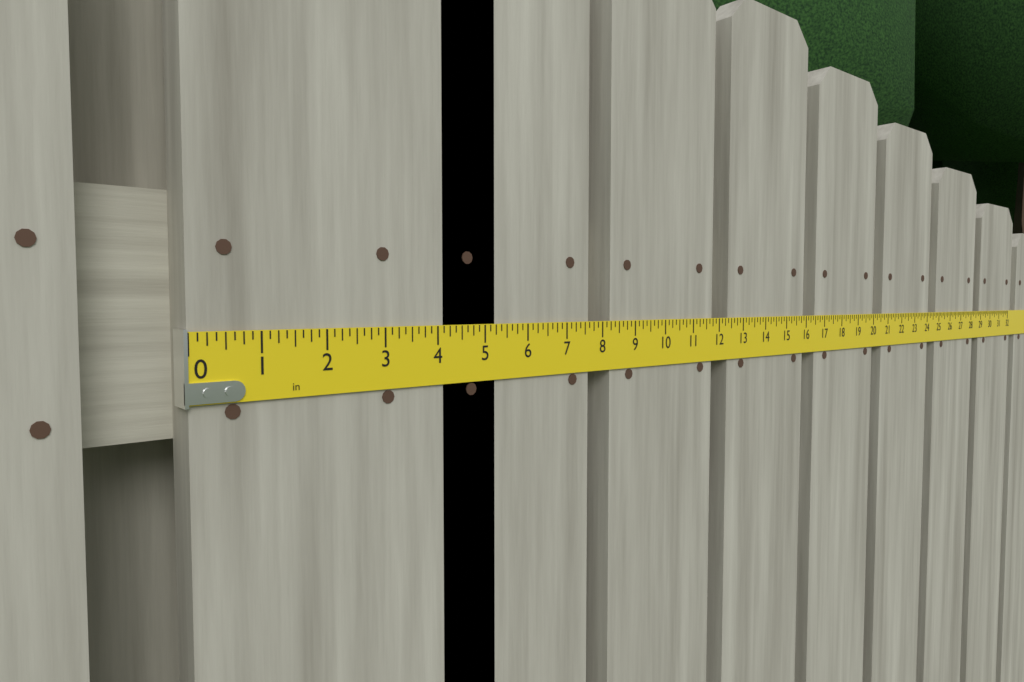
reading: 5.250 in
